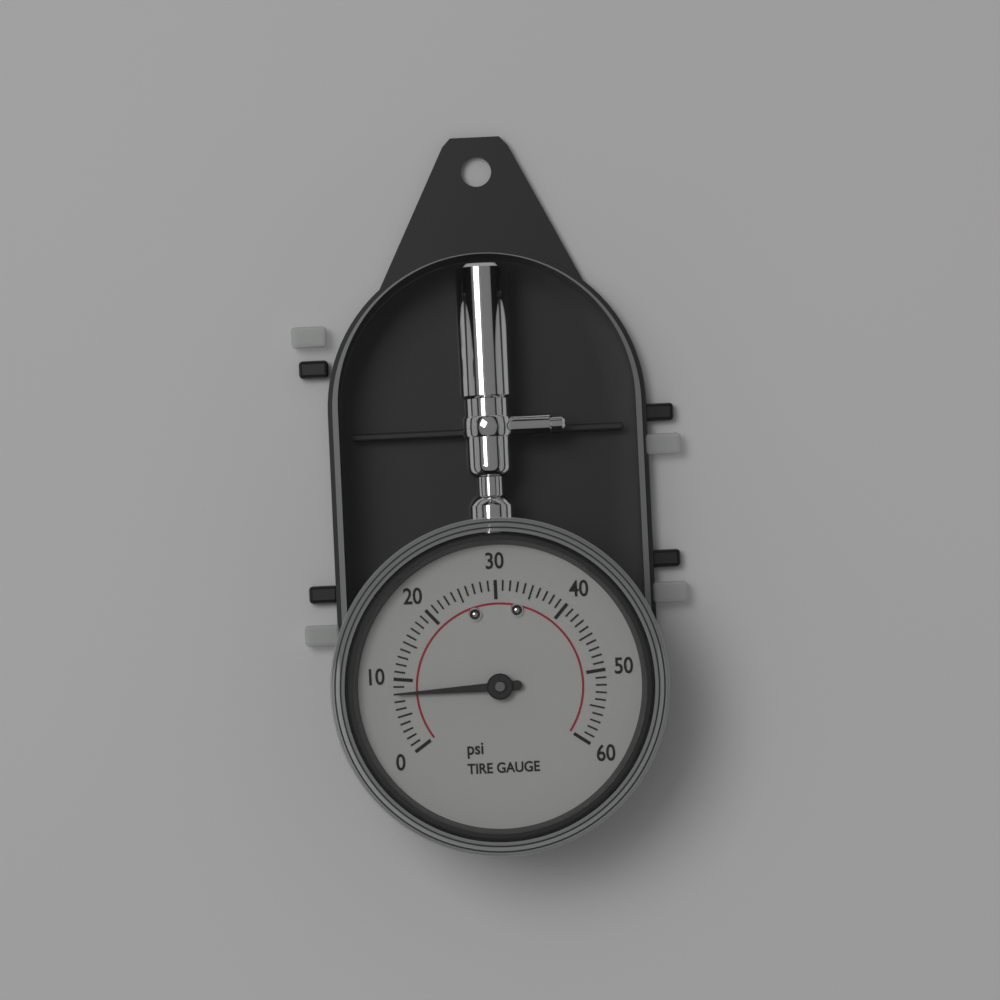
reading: 8 psi
